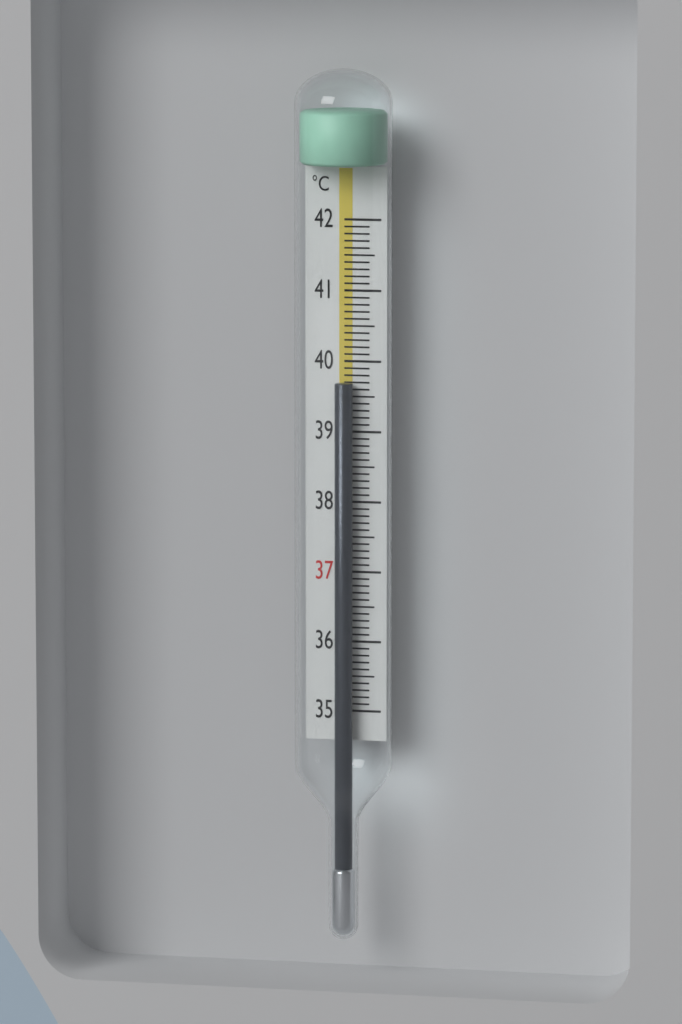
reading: 39.7 °C
